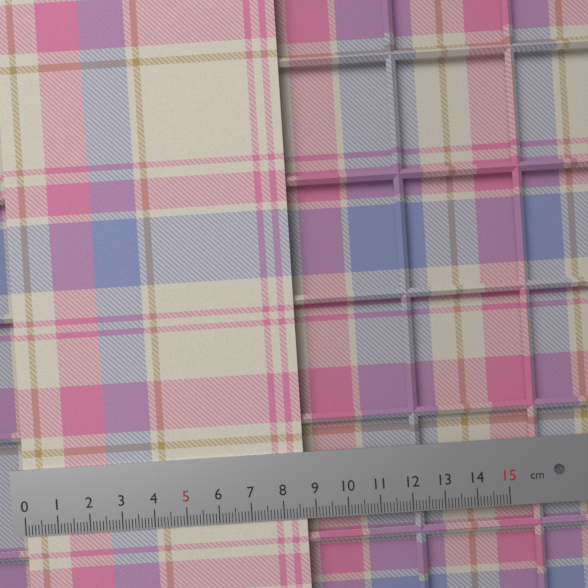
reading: 8.7 cm
